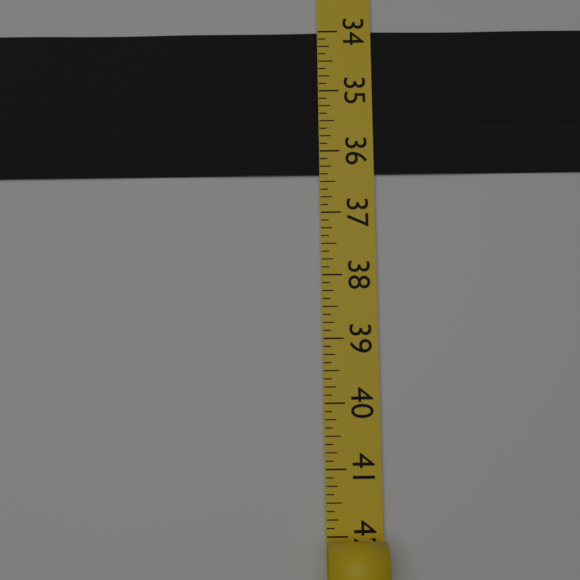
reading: 36.375 (no unit)
